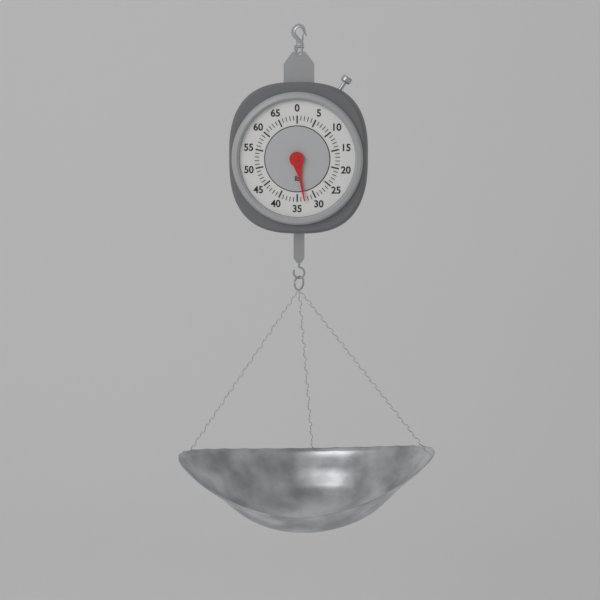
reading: 33 lb
